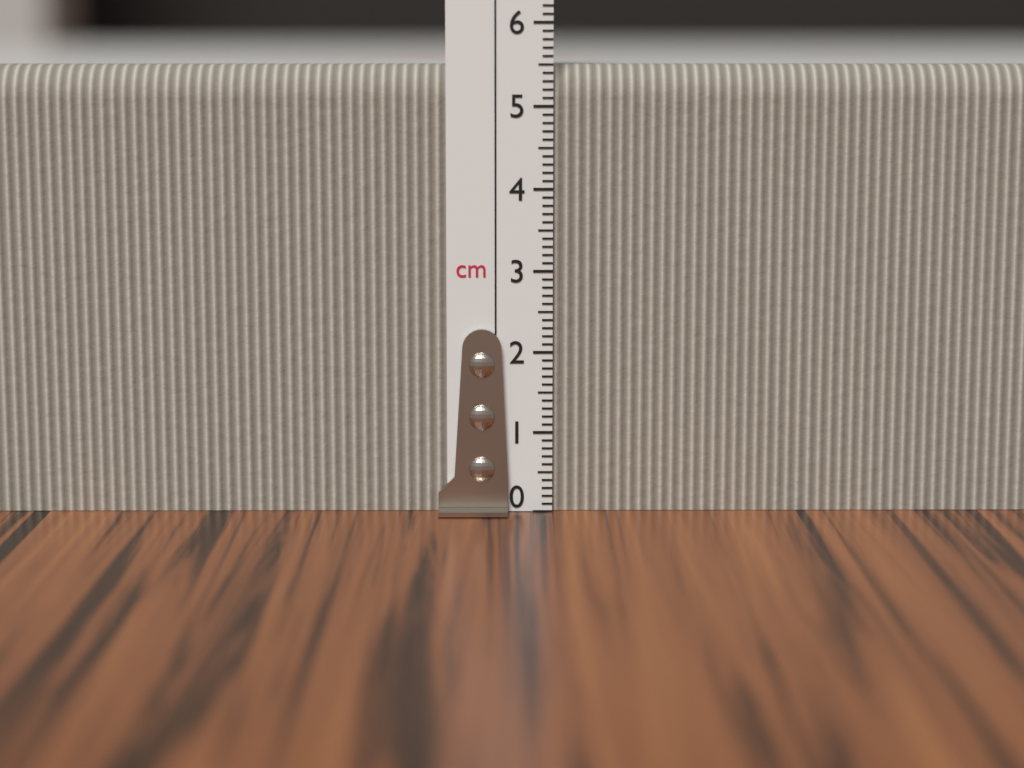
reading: 5.5 cm
